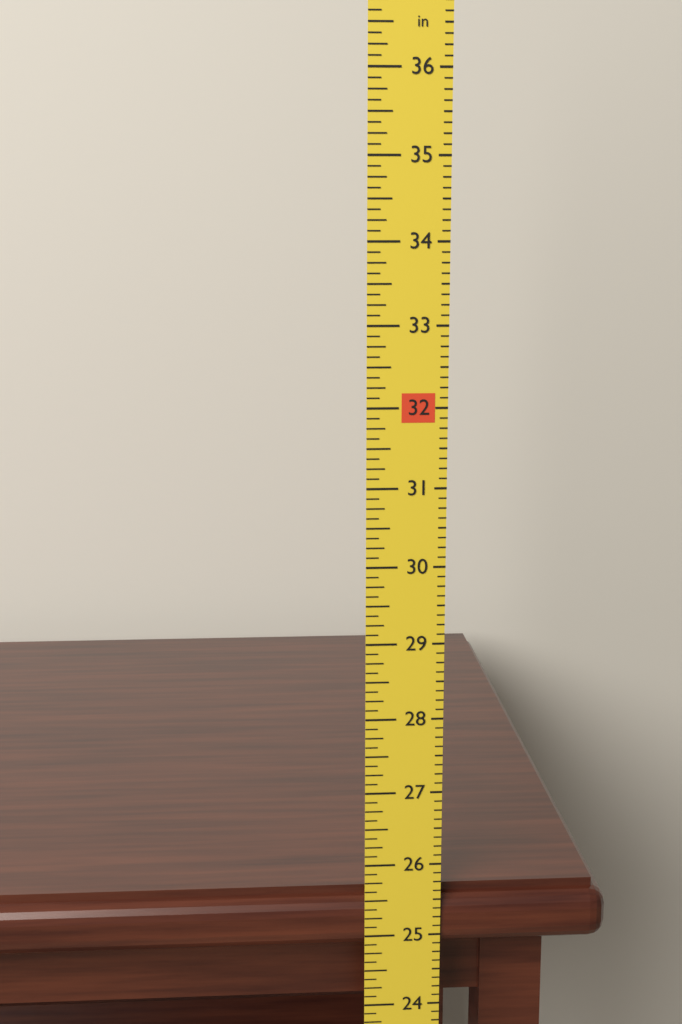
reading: 25.625 in
